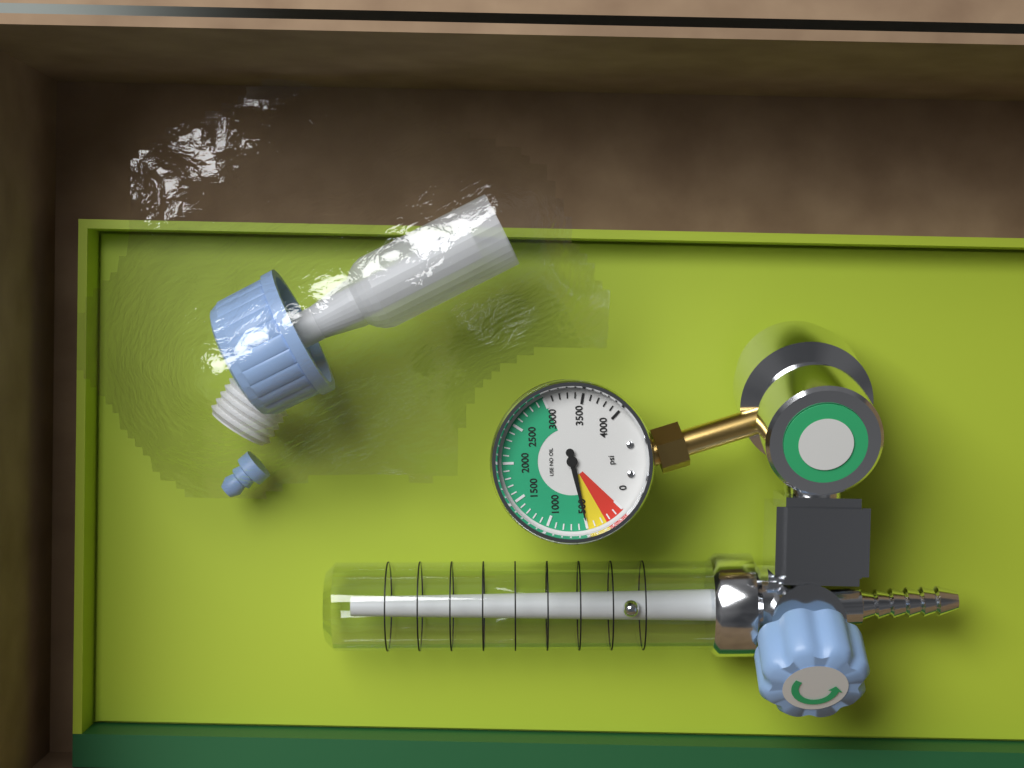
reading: 500 psi
